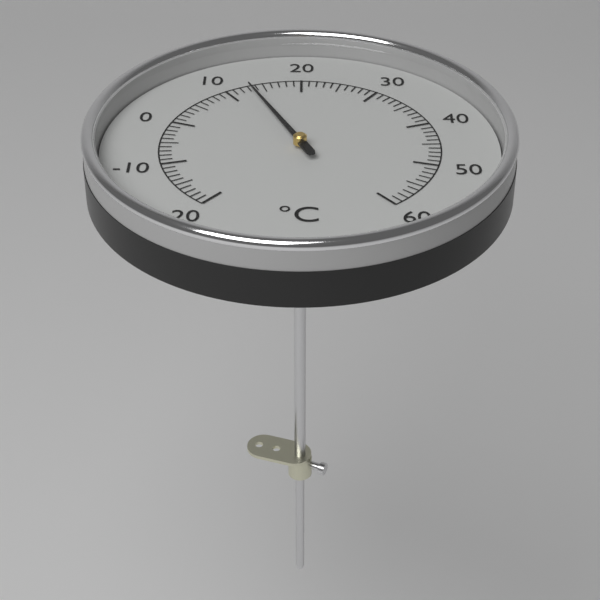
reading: 13 °C
